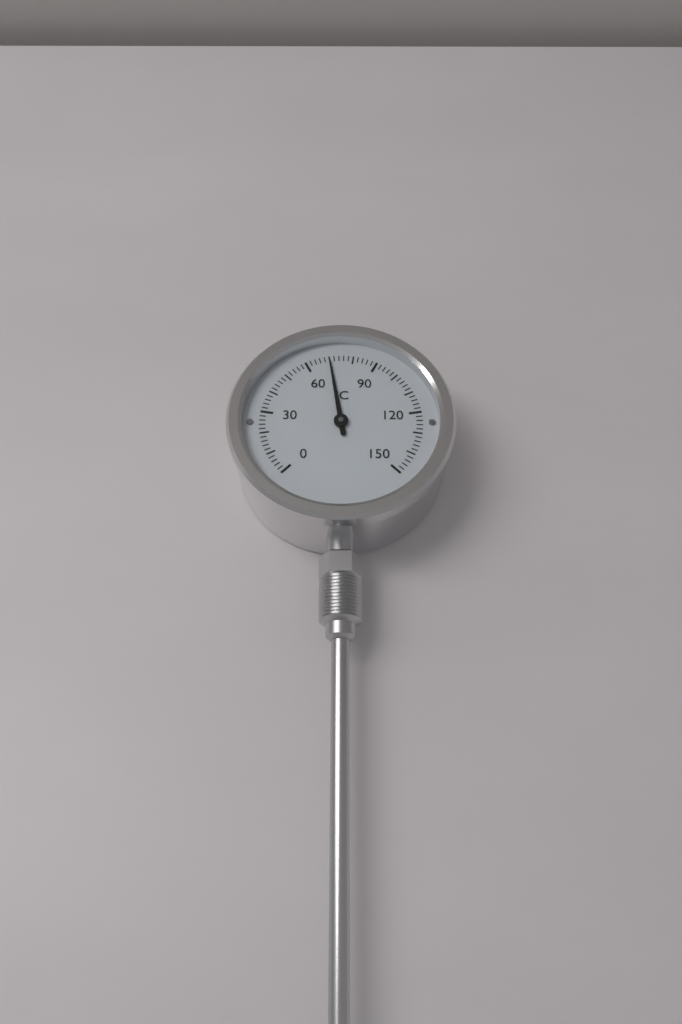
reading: 70 °C
